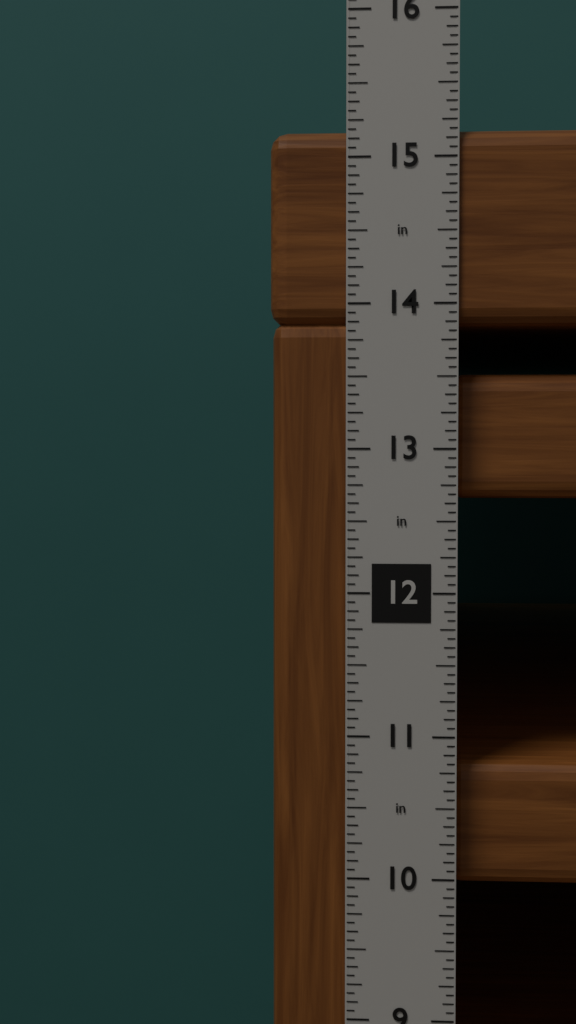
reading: 15.1875 in
